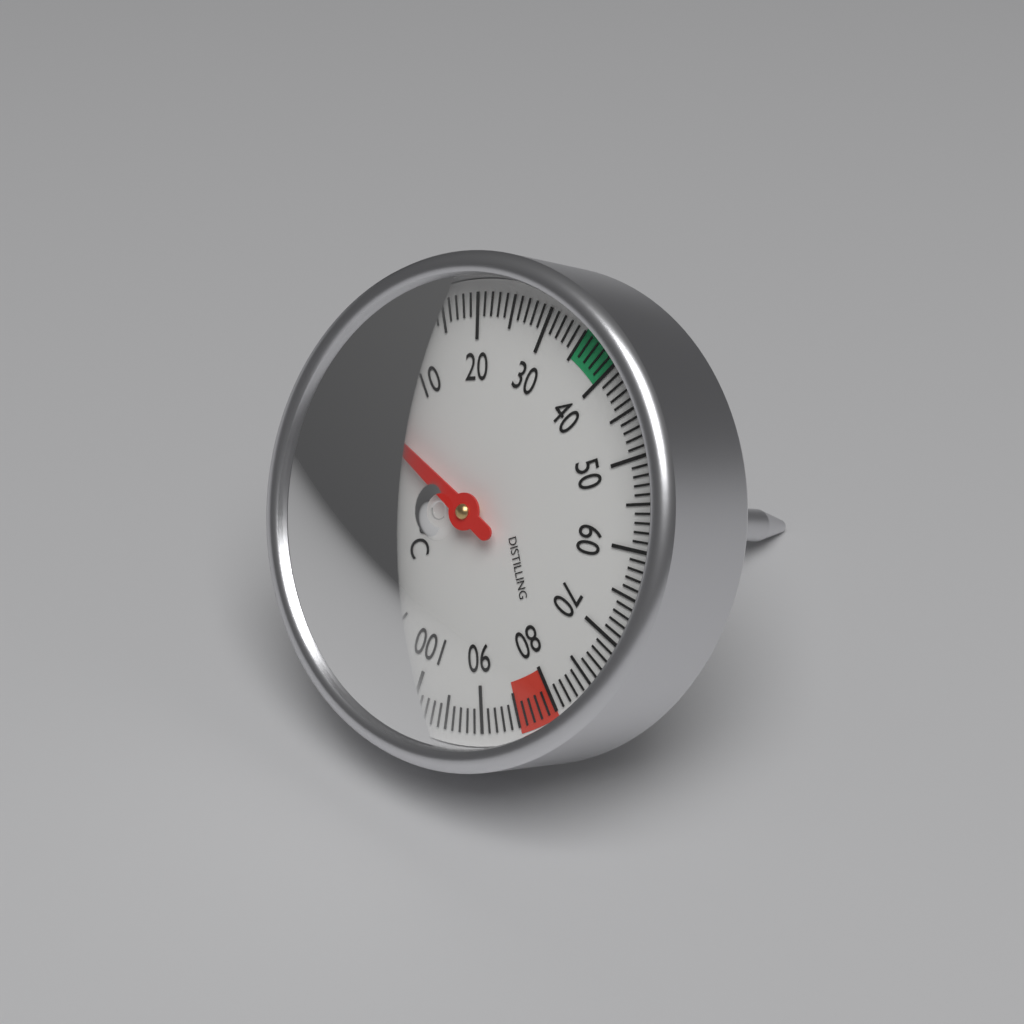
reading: -1 °C
